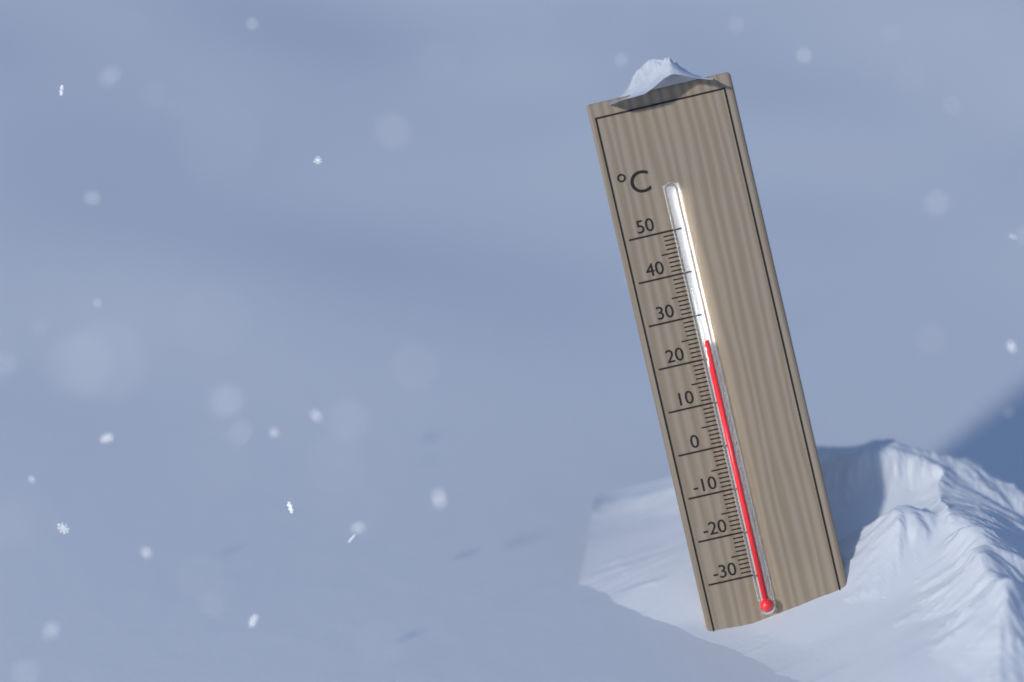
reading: 24 °C
